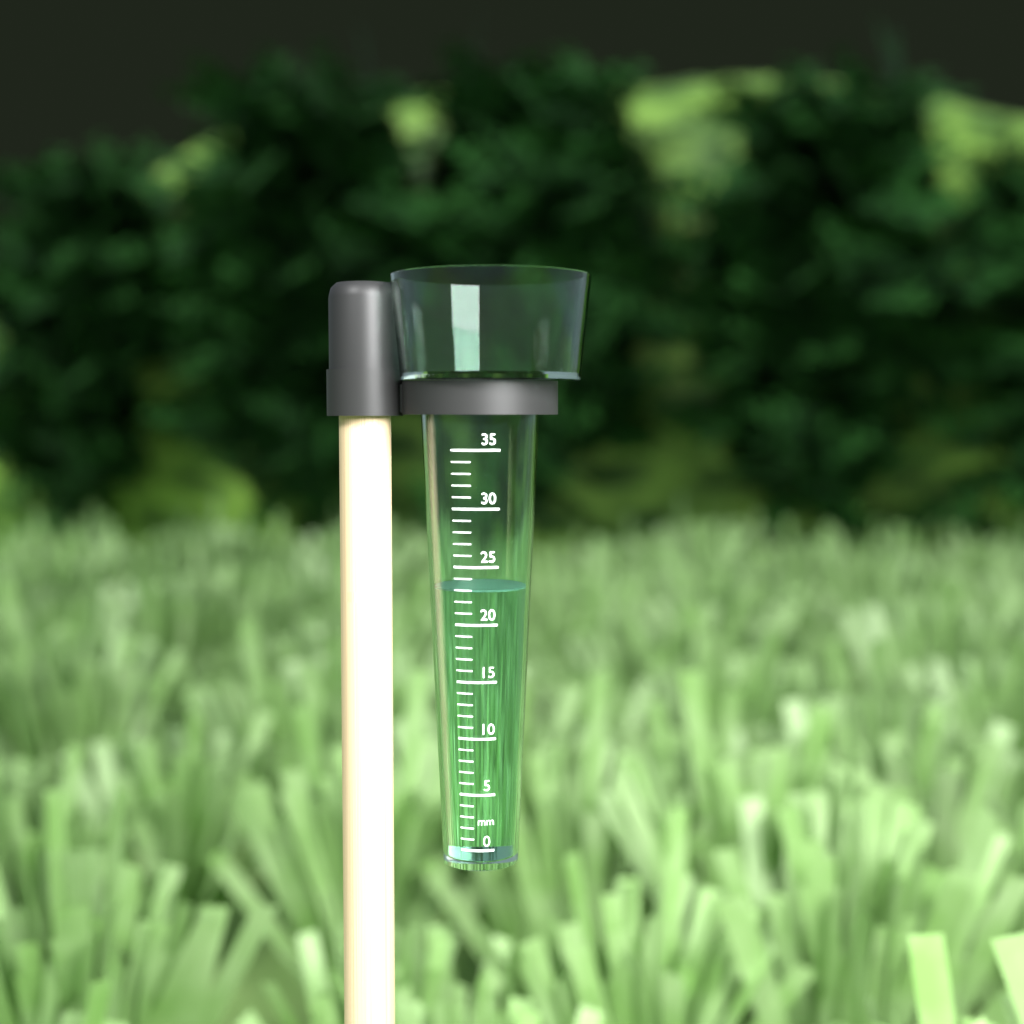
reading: 23 mm
